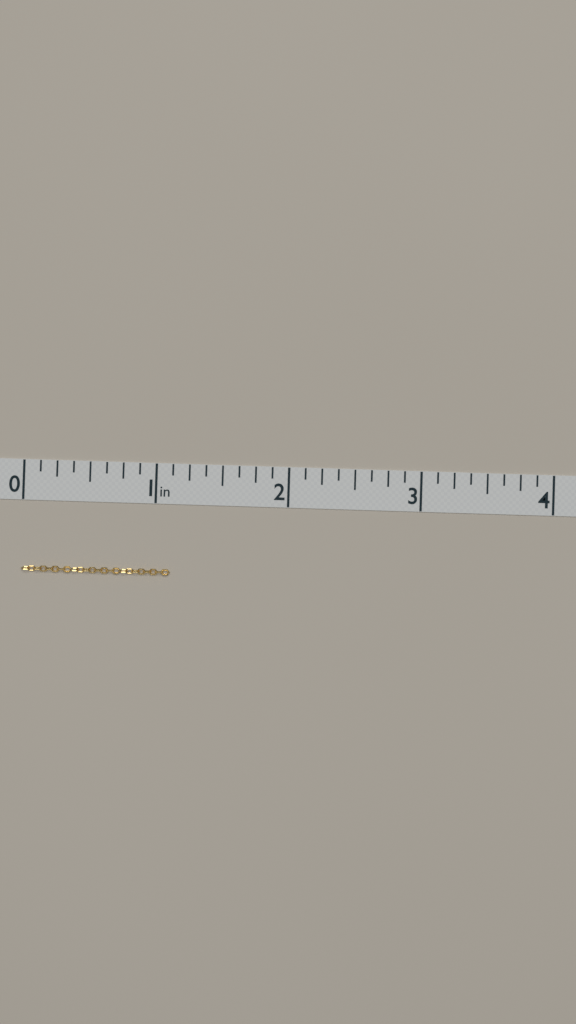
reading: 1.125 in
